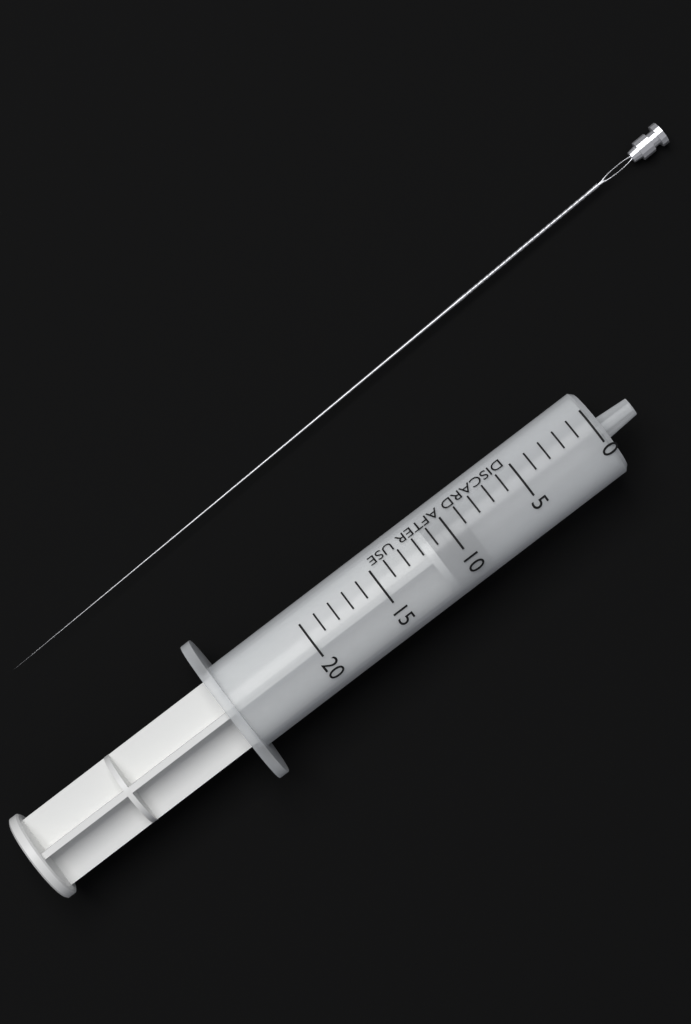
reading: 9 (no unit)
